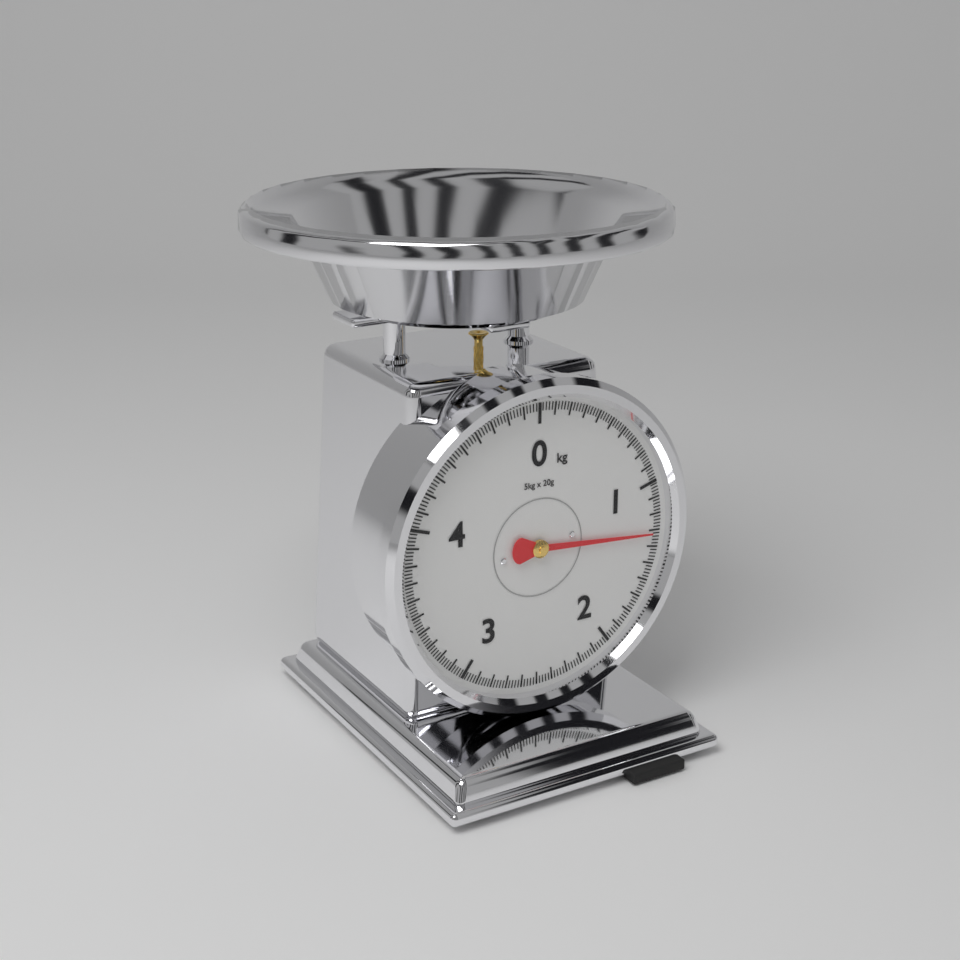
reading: 1.32 kg
